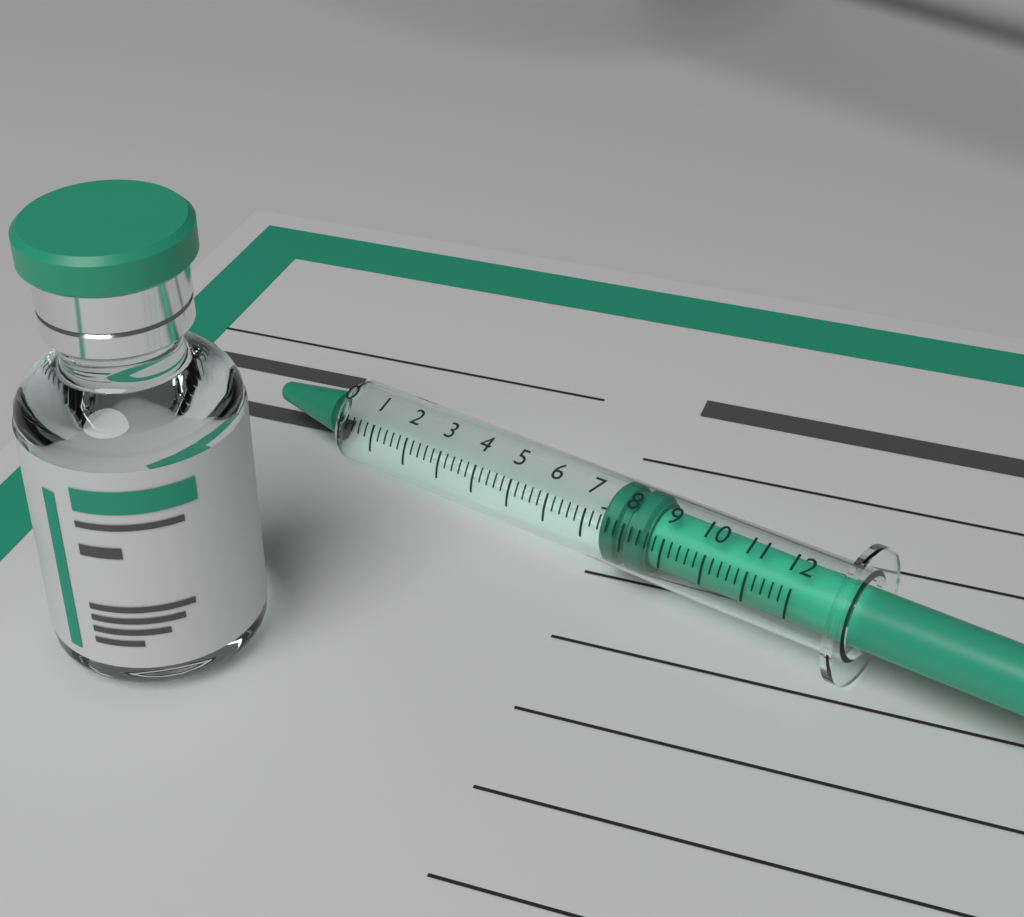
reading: 7.4 (no unit)
